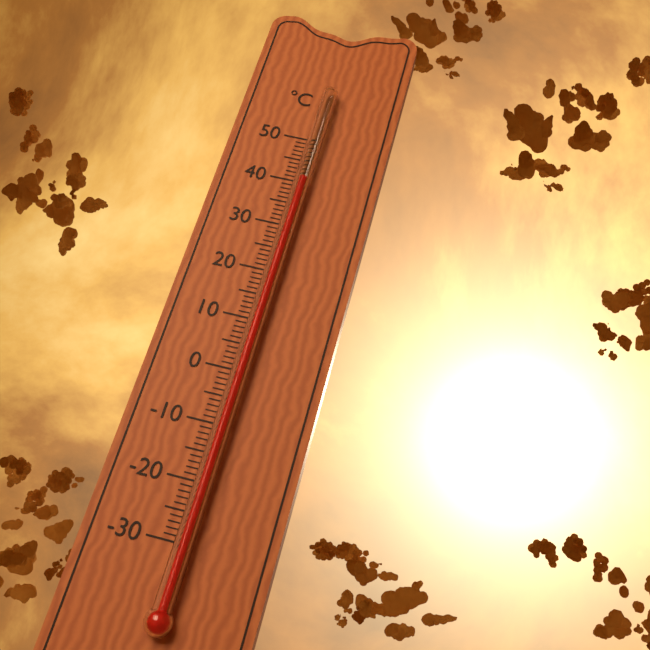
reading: 40 °C
